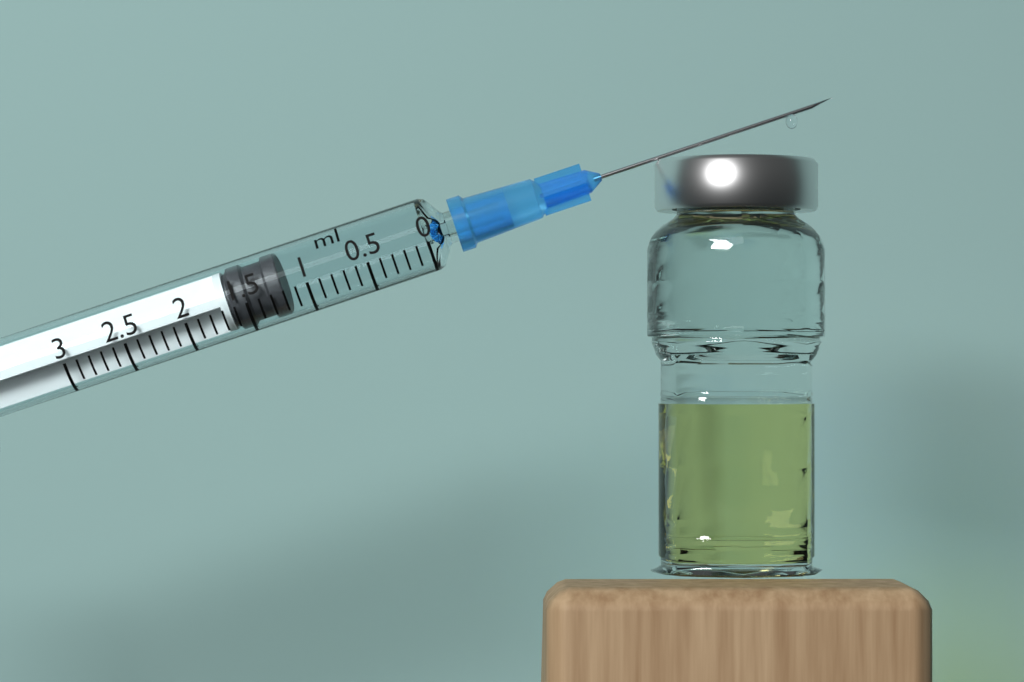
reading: 1.2 ml
